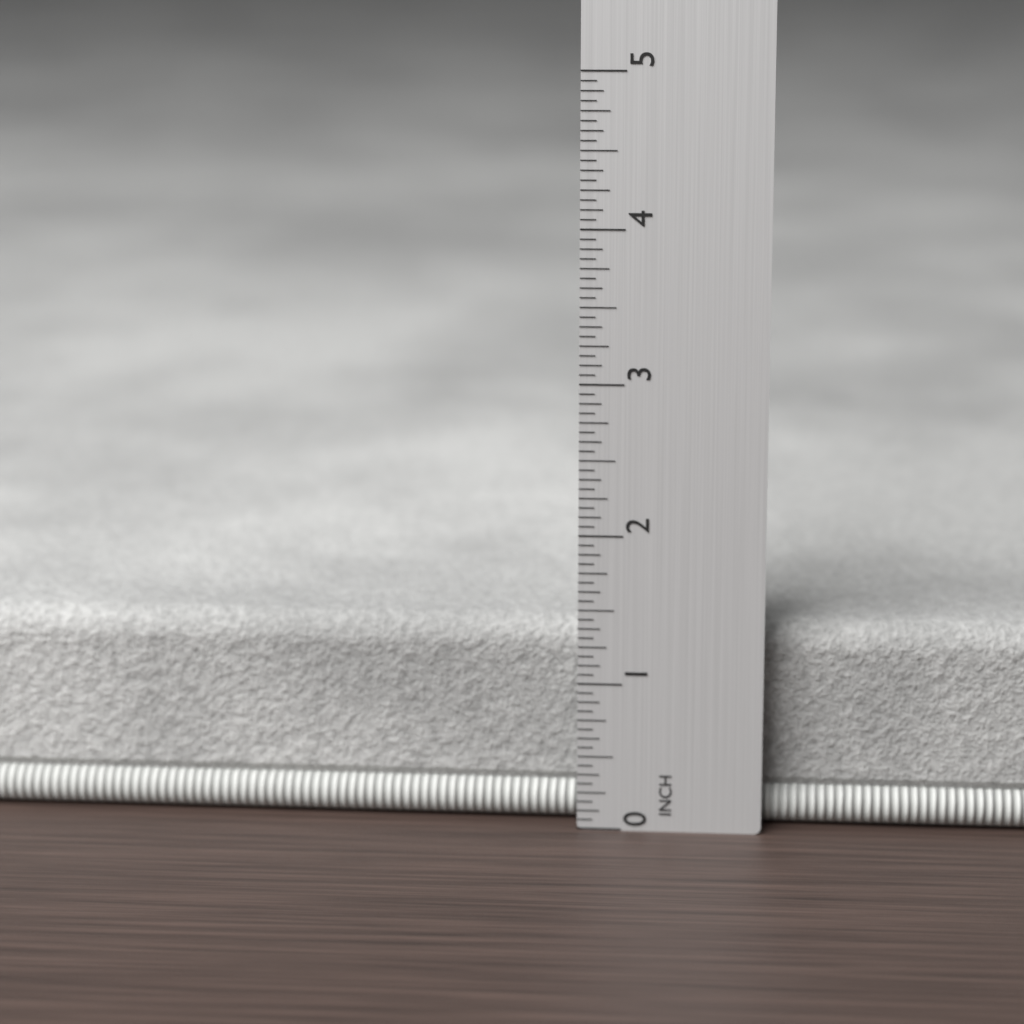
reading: 1.3750 in
